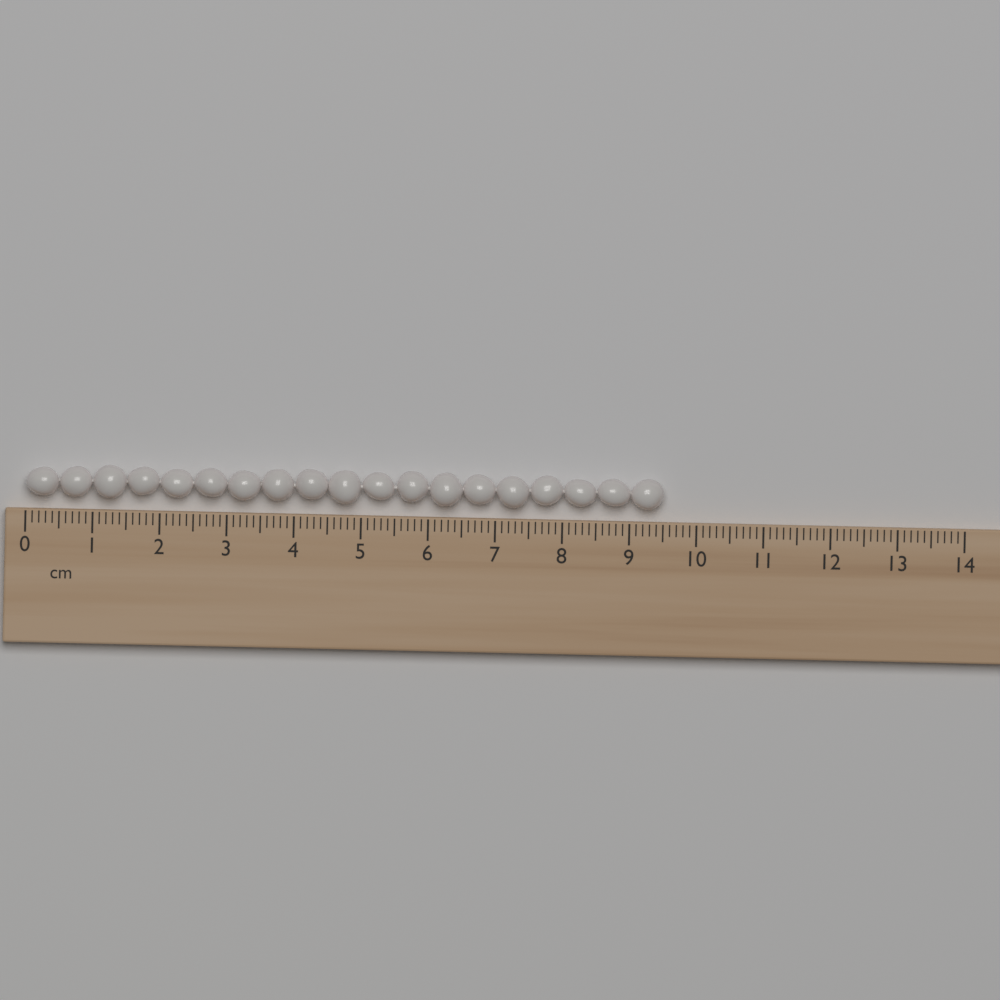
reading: 9.5 cm
